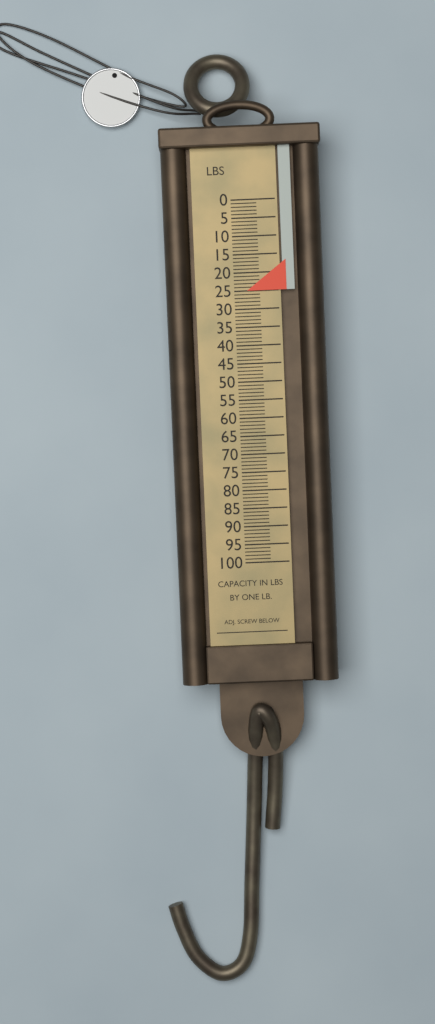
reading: 25 lb
